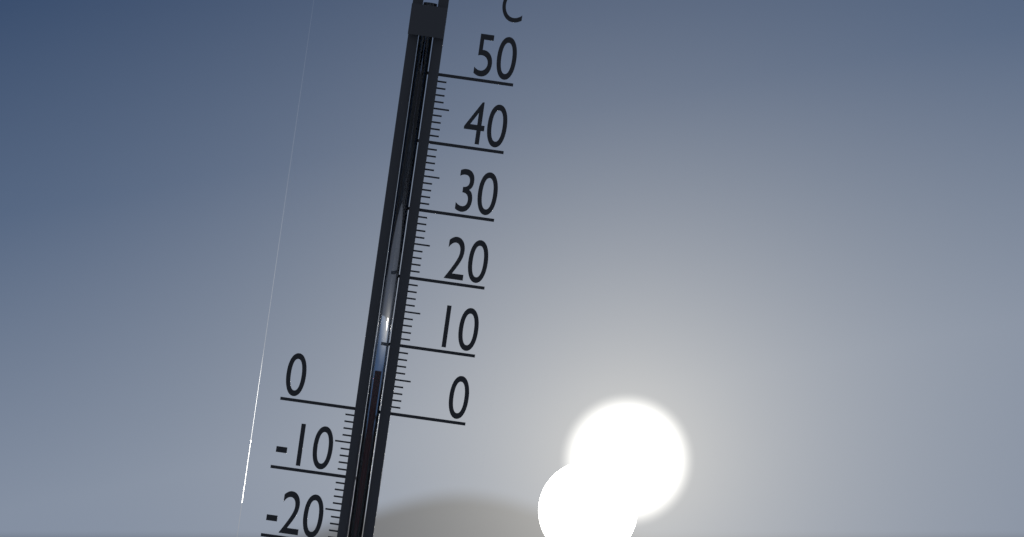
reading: 6 °C
